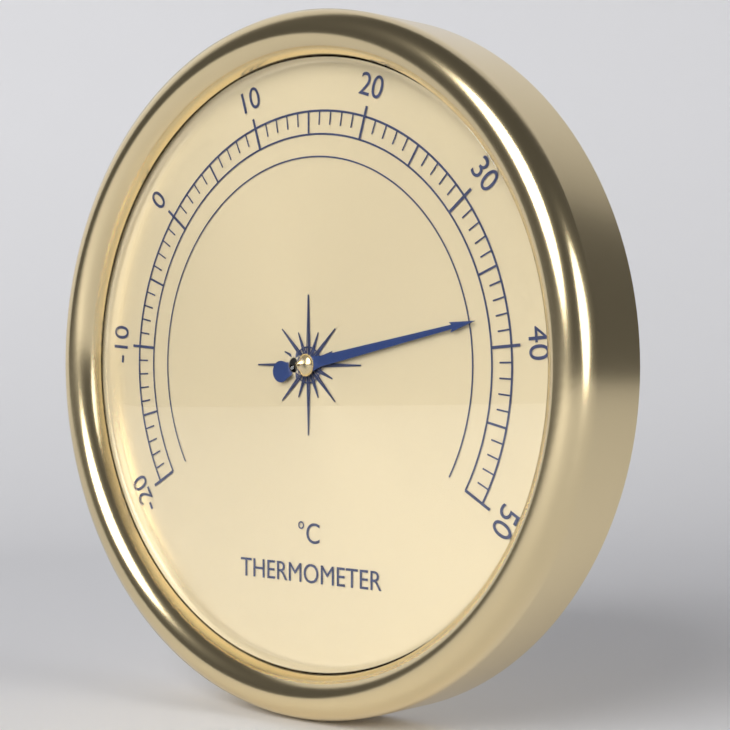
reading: 38 °C
